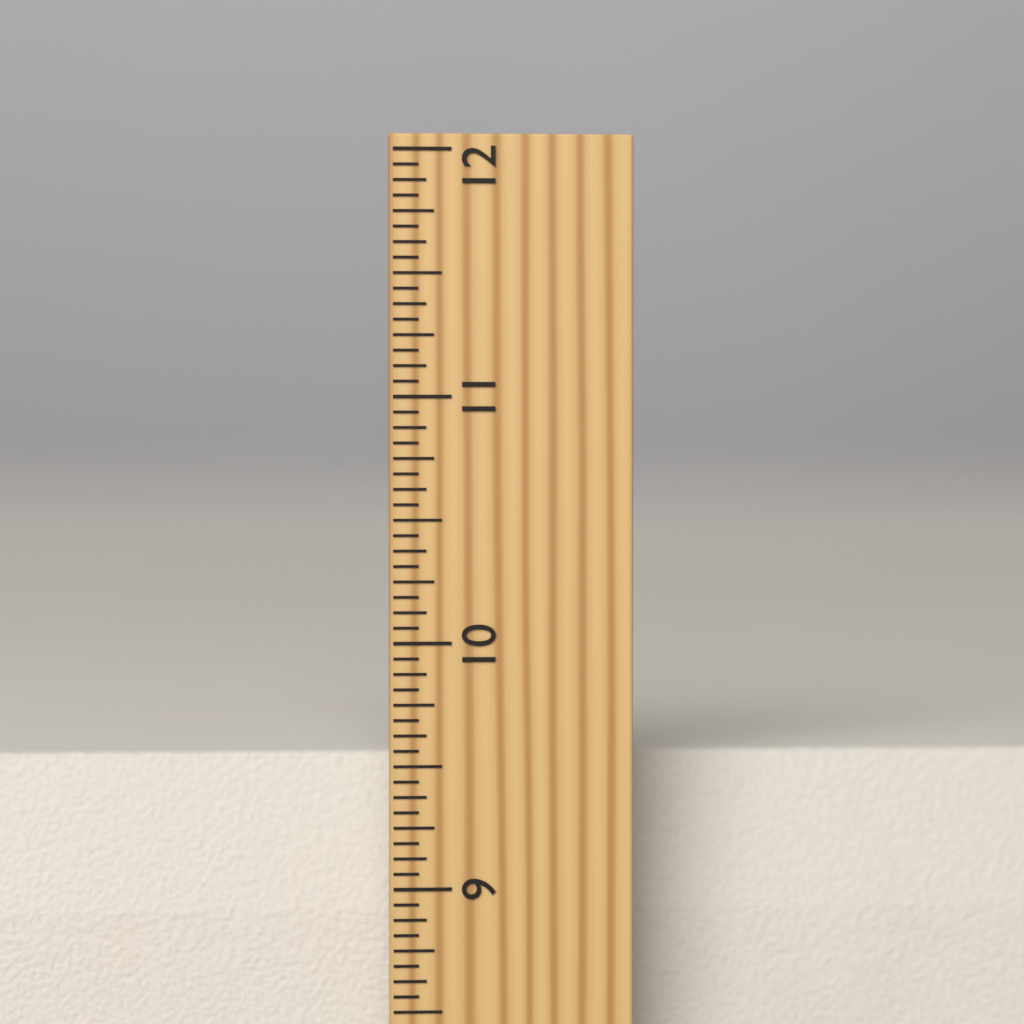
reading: 9.5000 inch
